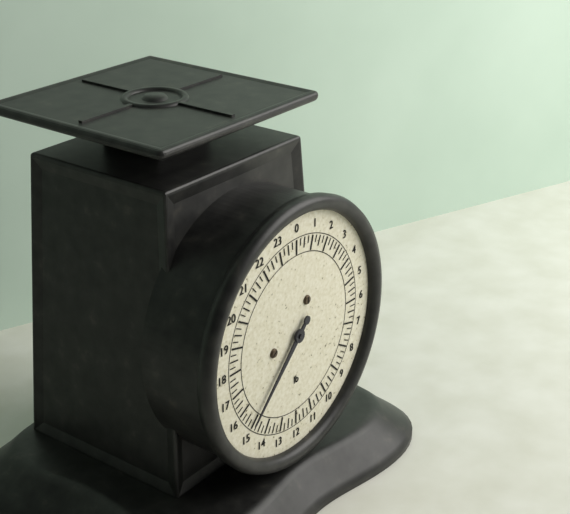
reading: 15.00 lb
